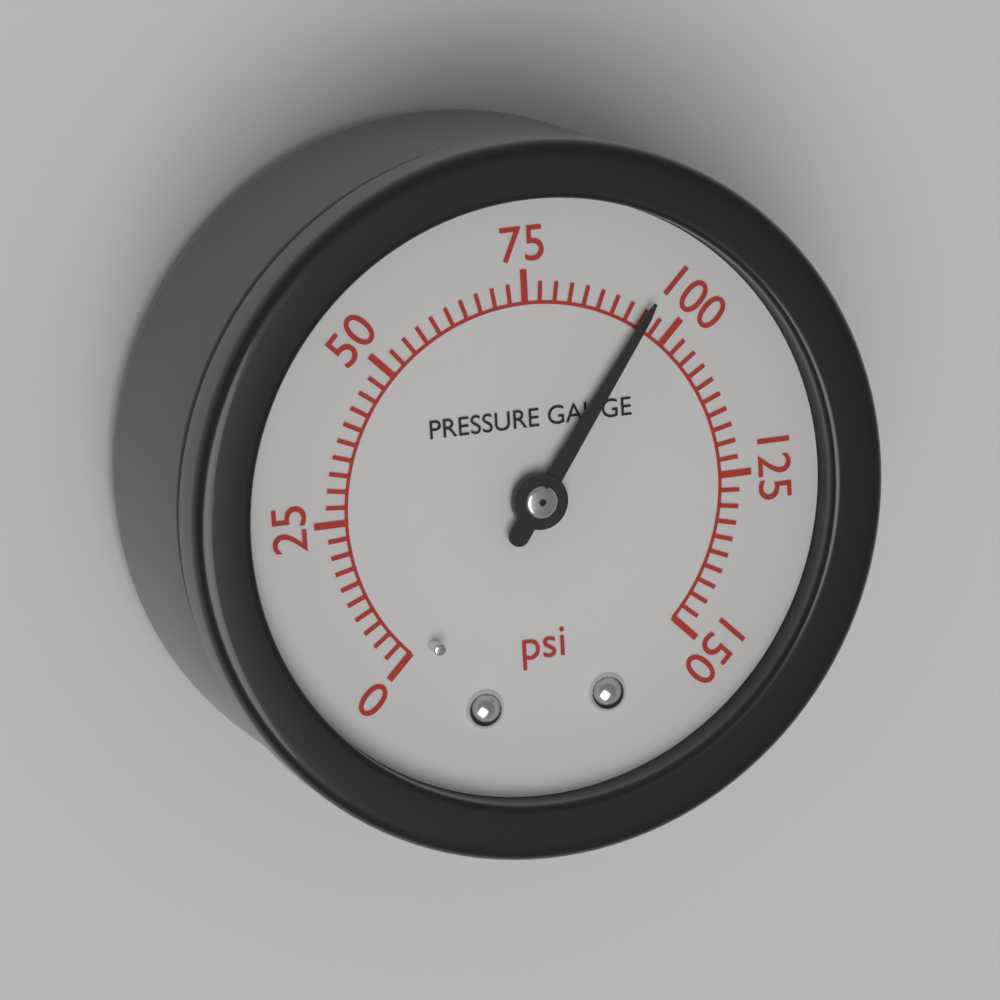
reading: 95.0 psi
